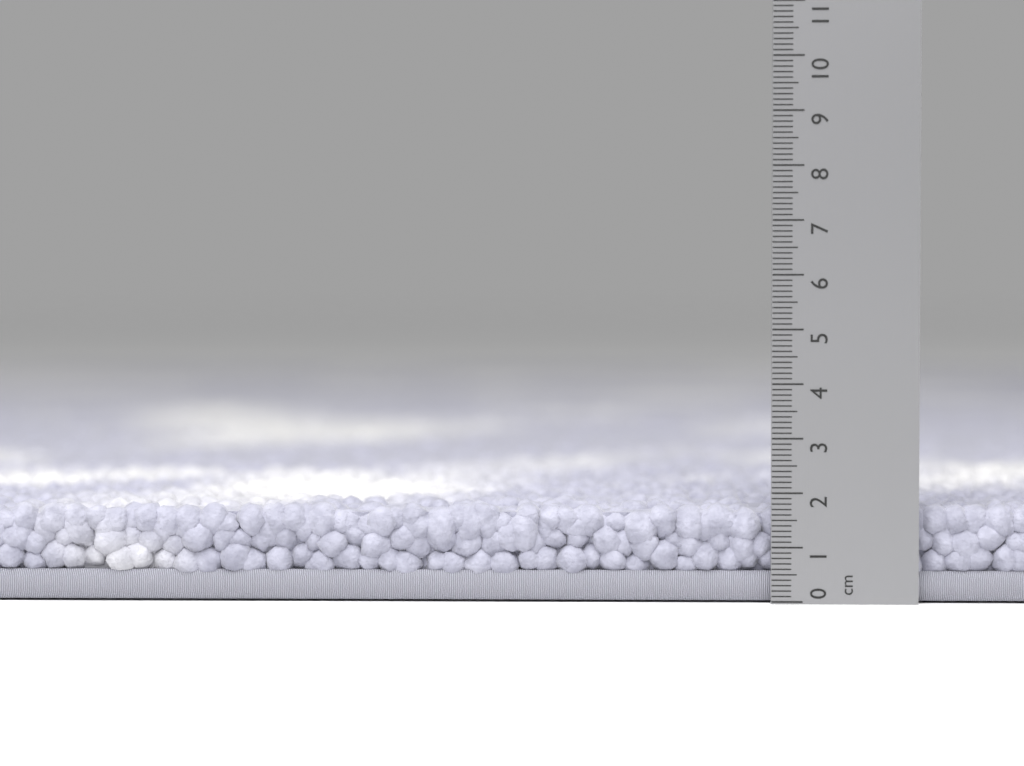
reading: 1.8 cm
